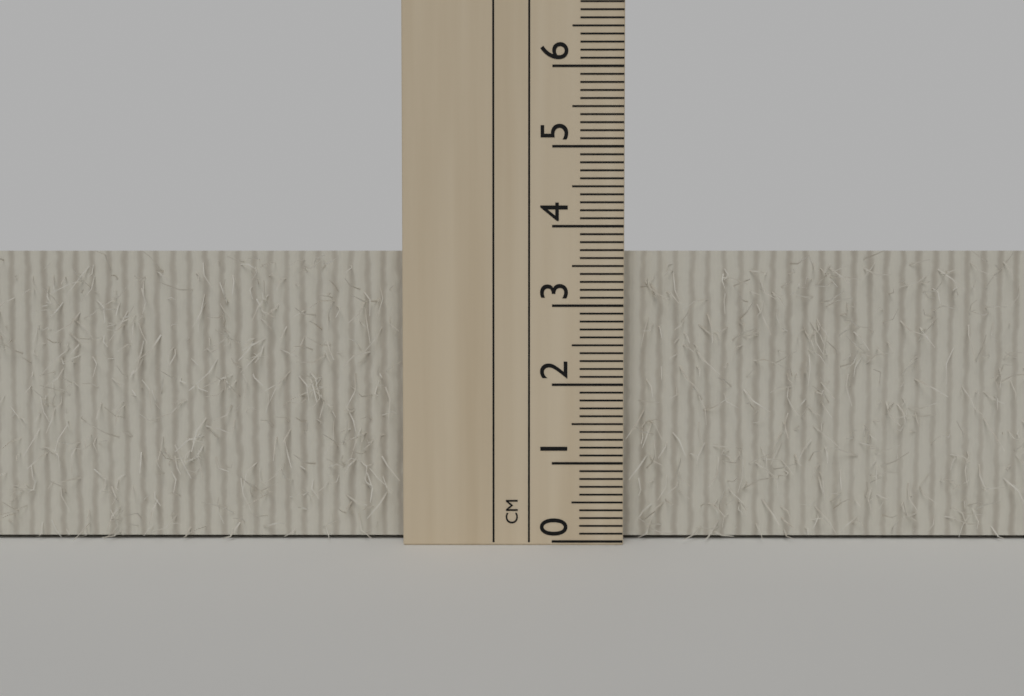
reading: 3.7 cm
